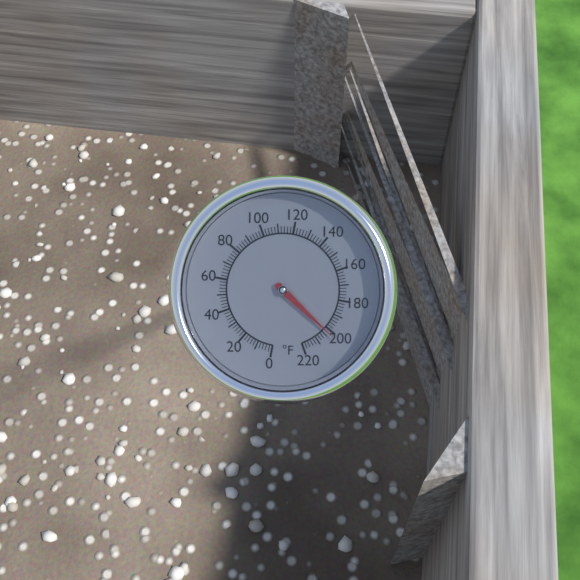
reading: 202 °F
